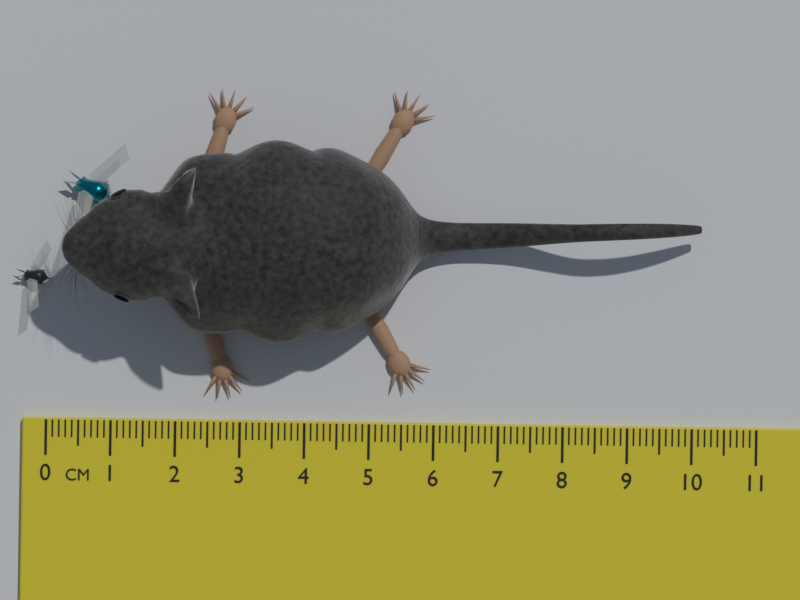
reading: 10.1 cm
